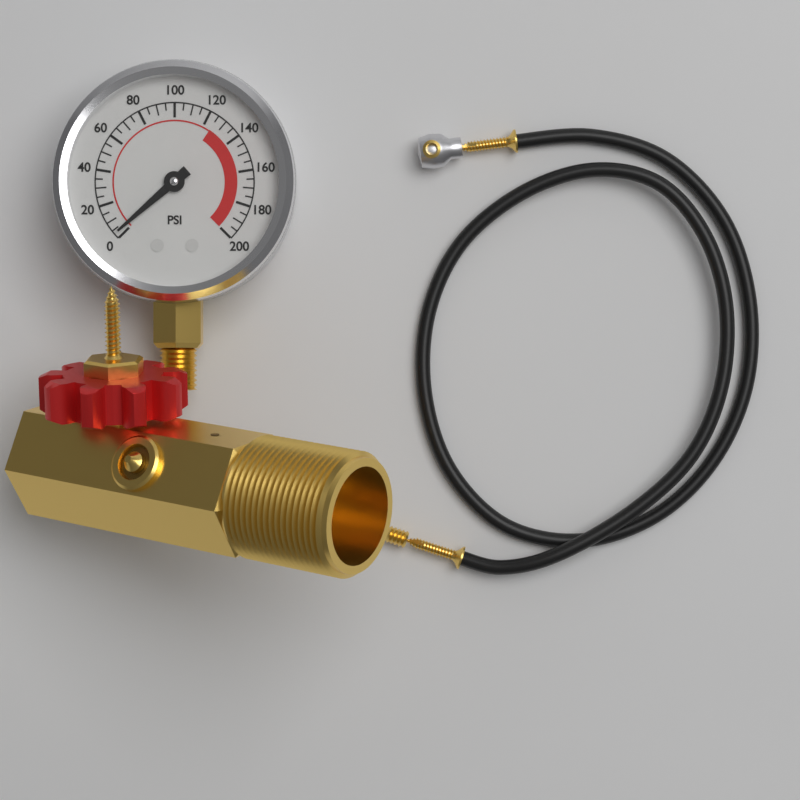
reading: 3 psi
